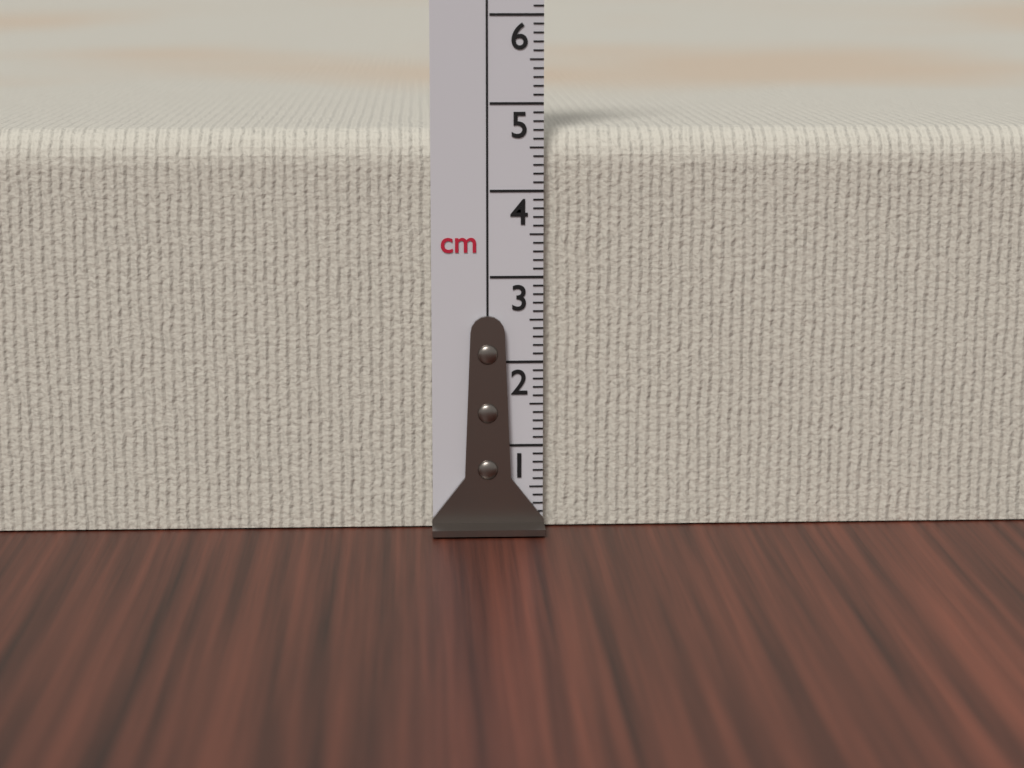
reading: 4.7 cm
